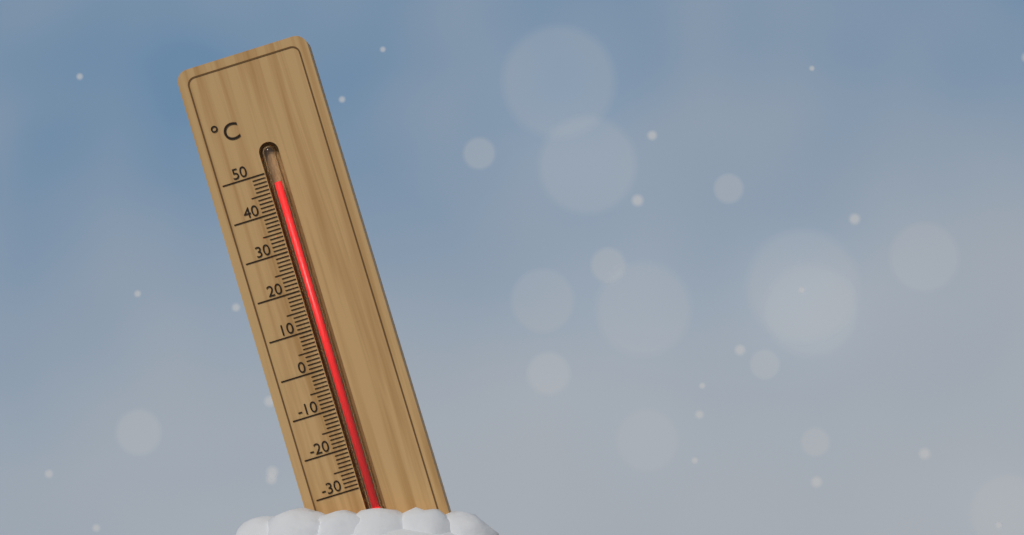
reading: 47 °C
